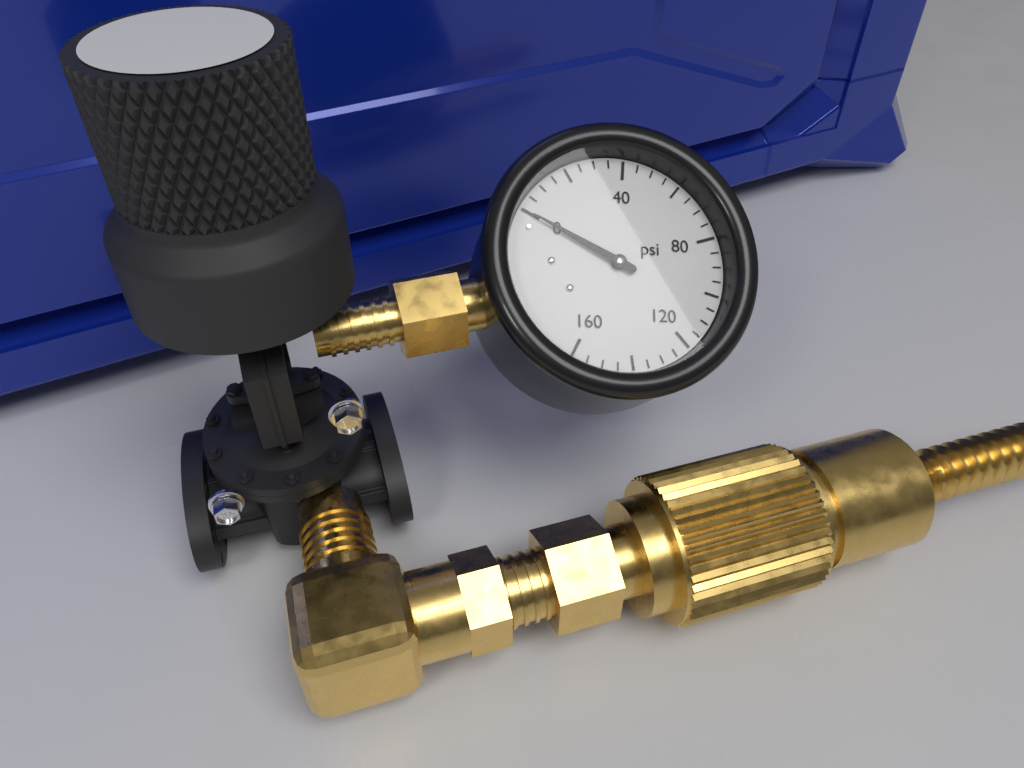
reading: 0 psi
